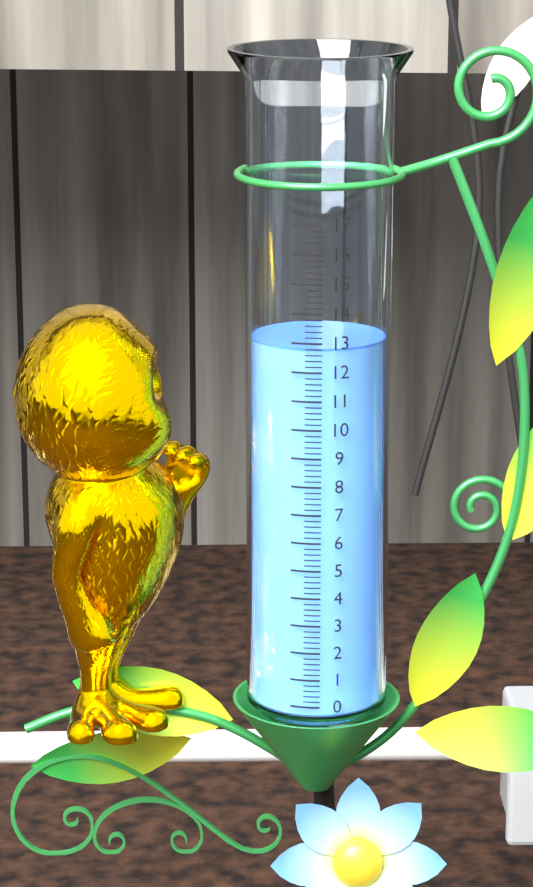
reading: 12.8 (no unit)
